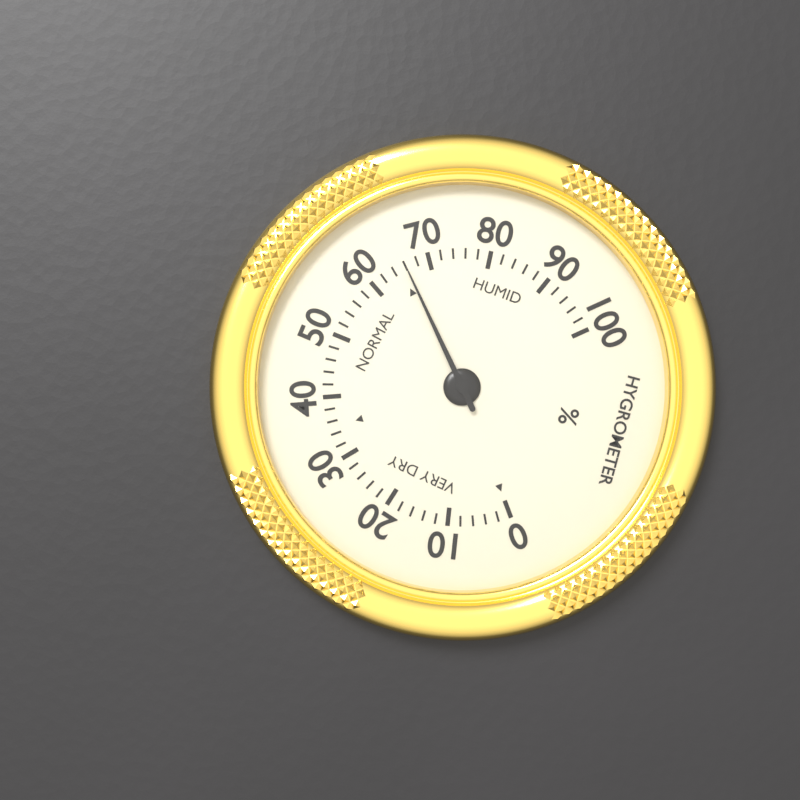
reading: 66 %
